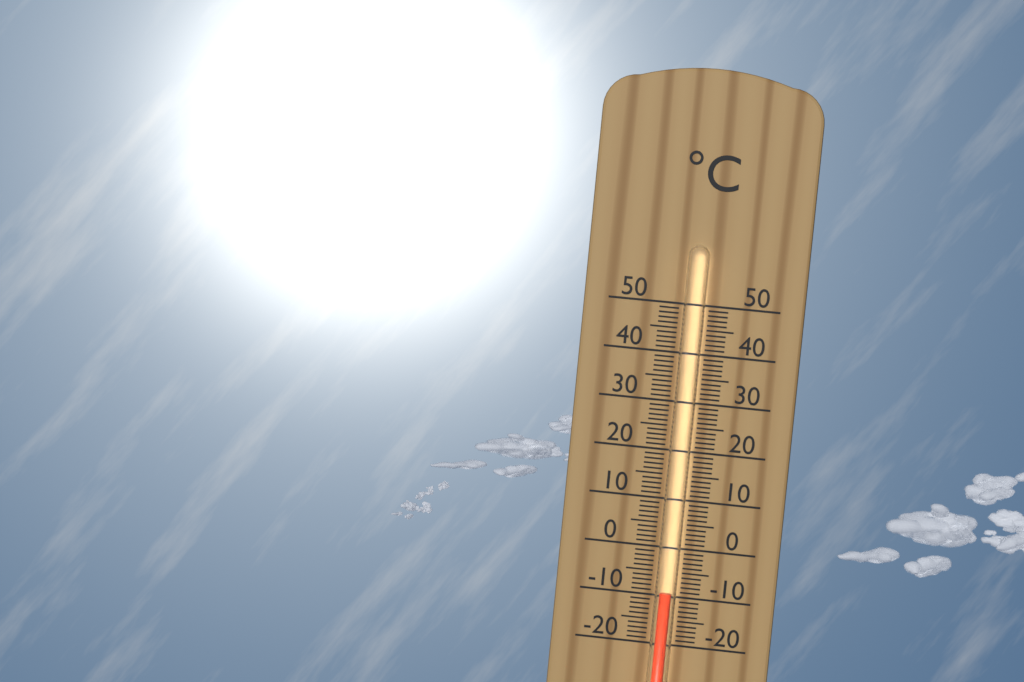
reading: -9 °C
